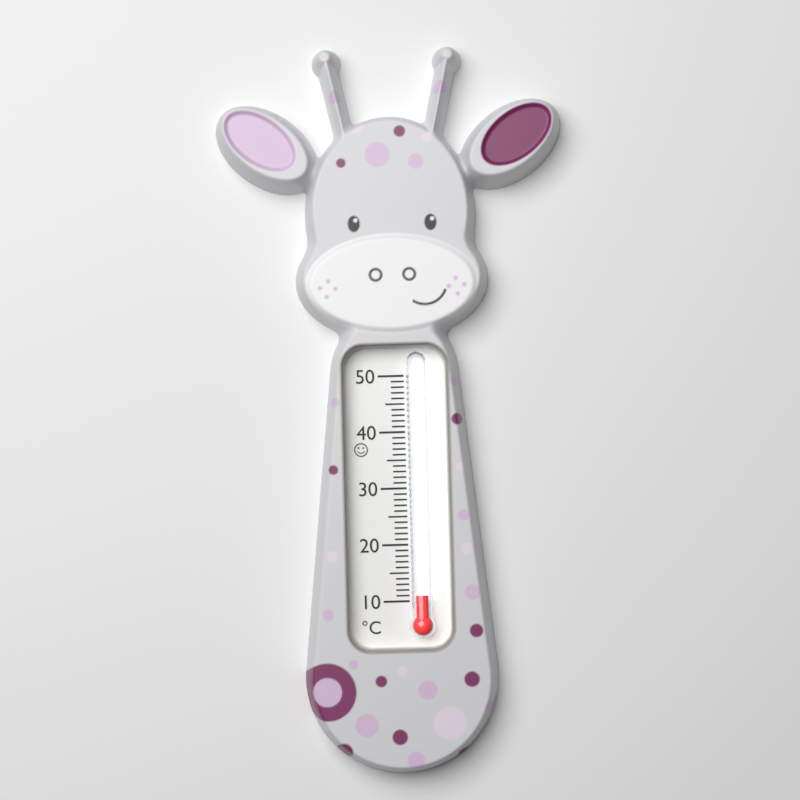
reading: 11 °C
